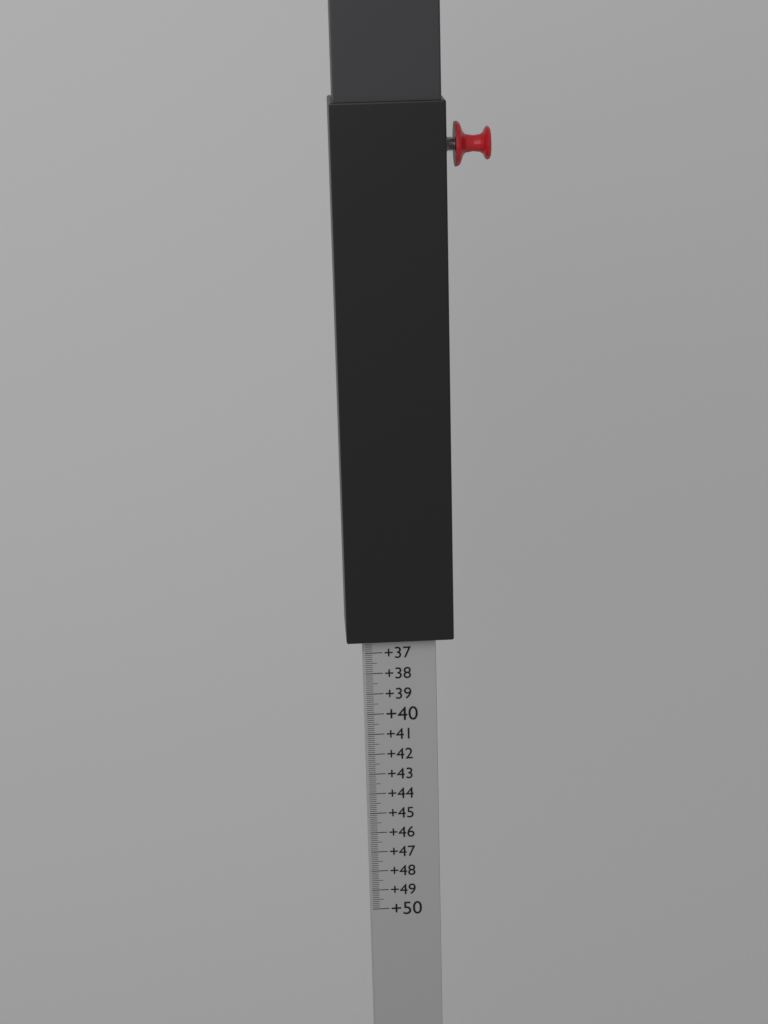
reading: 36.3 (no unit)
